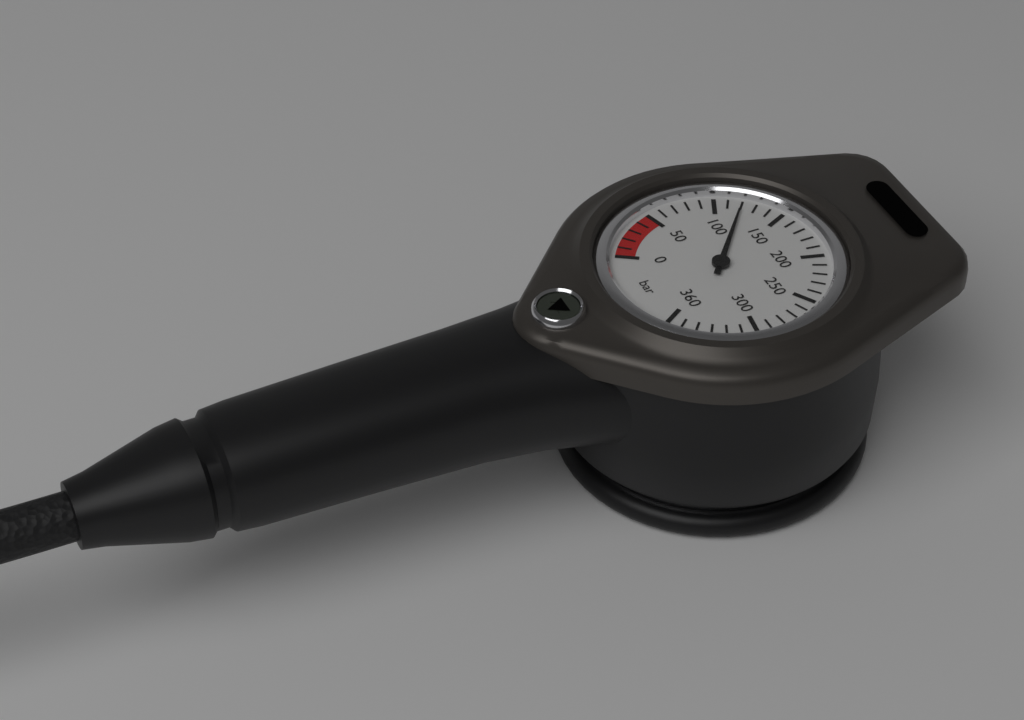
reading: 120 bar
